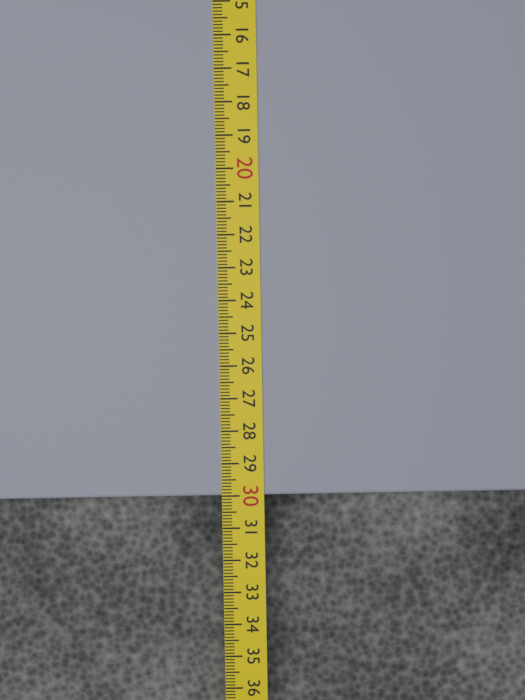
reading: 30.0 cm
